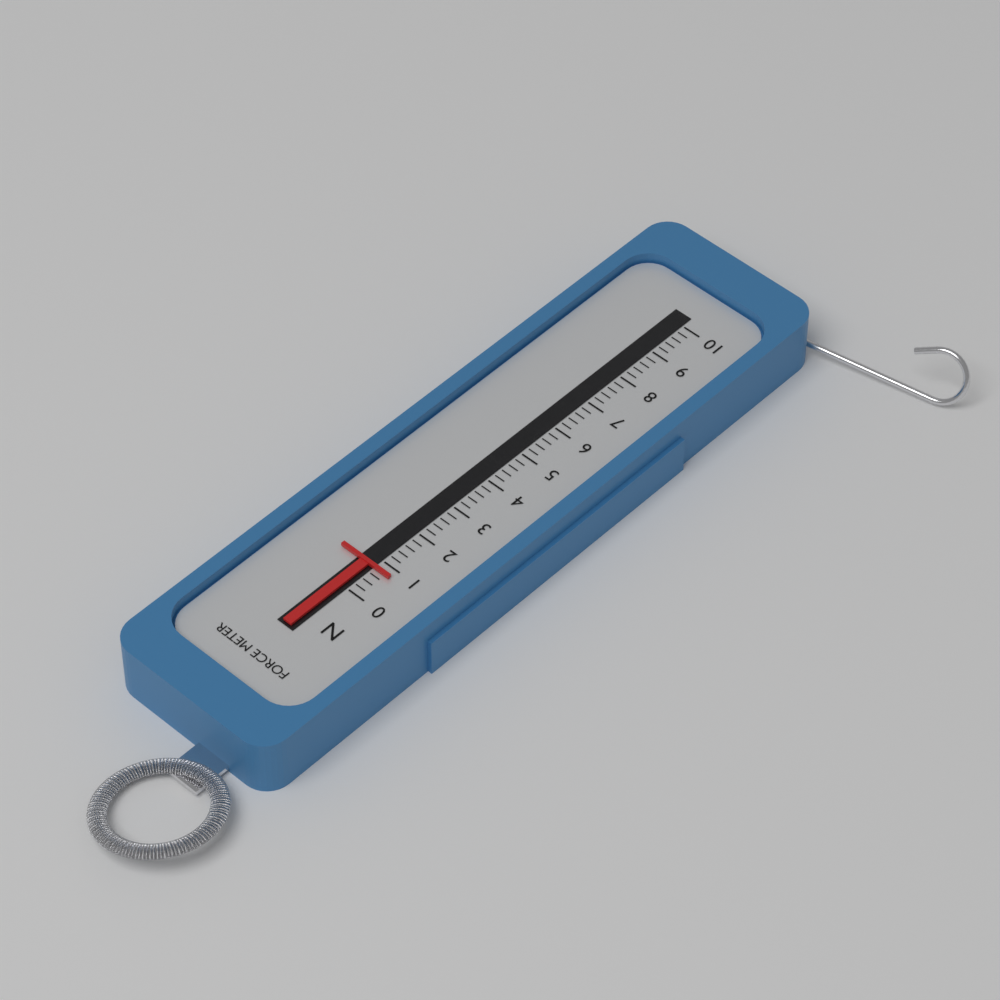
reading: 0.8 N
